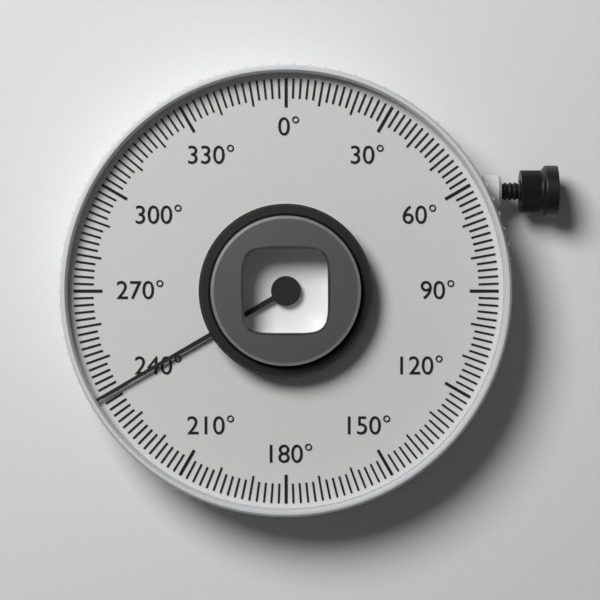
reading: 240 °
